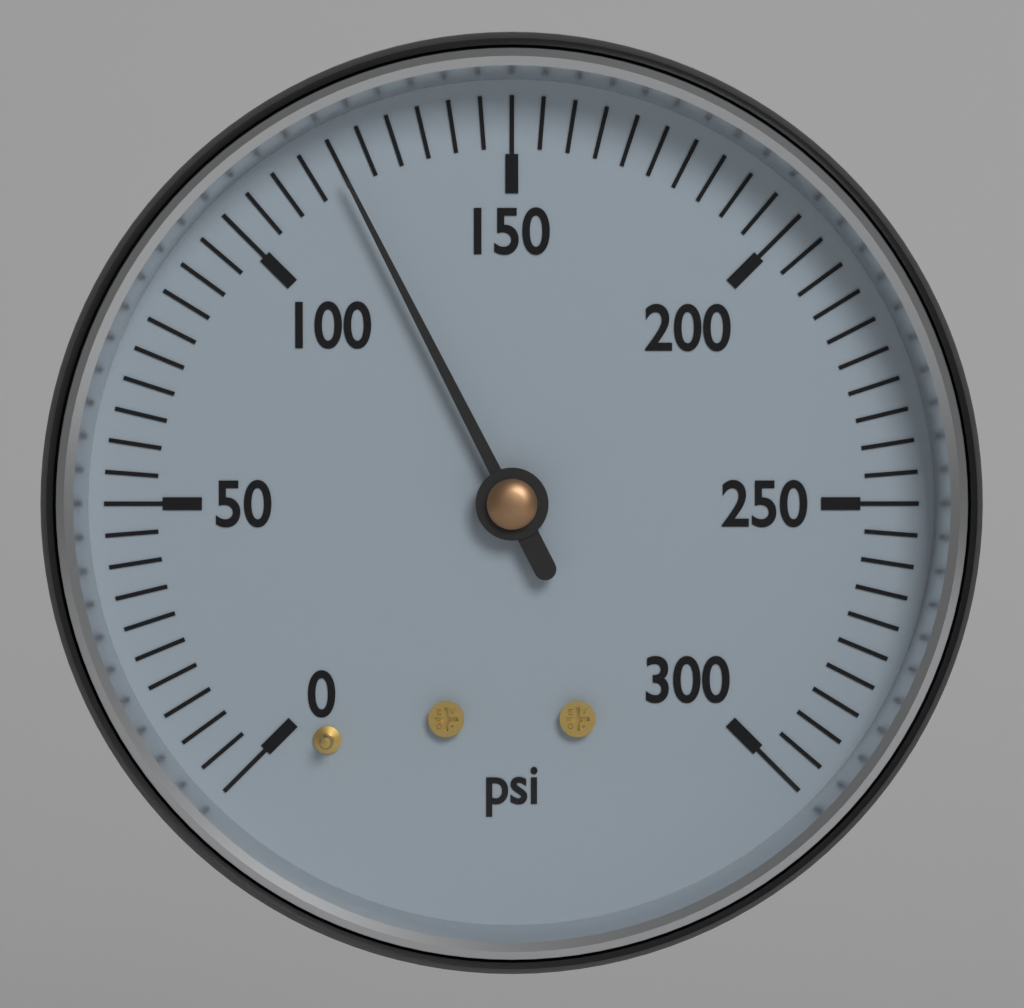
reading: 120 psi
